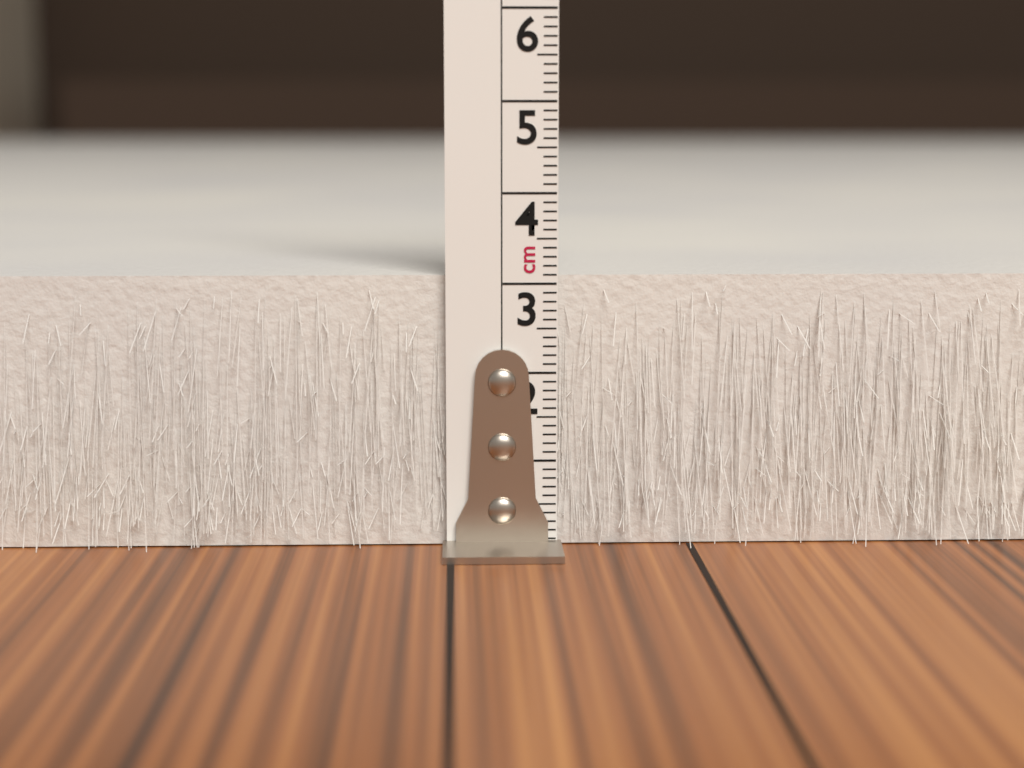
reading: 3.1 cm
